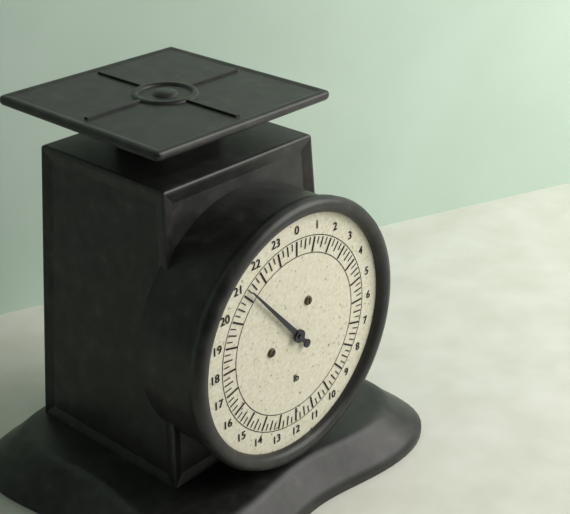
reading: 21.25 lb
